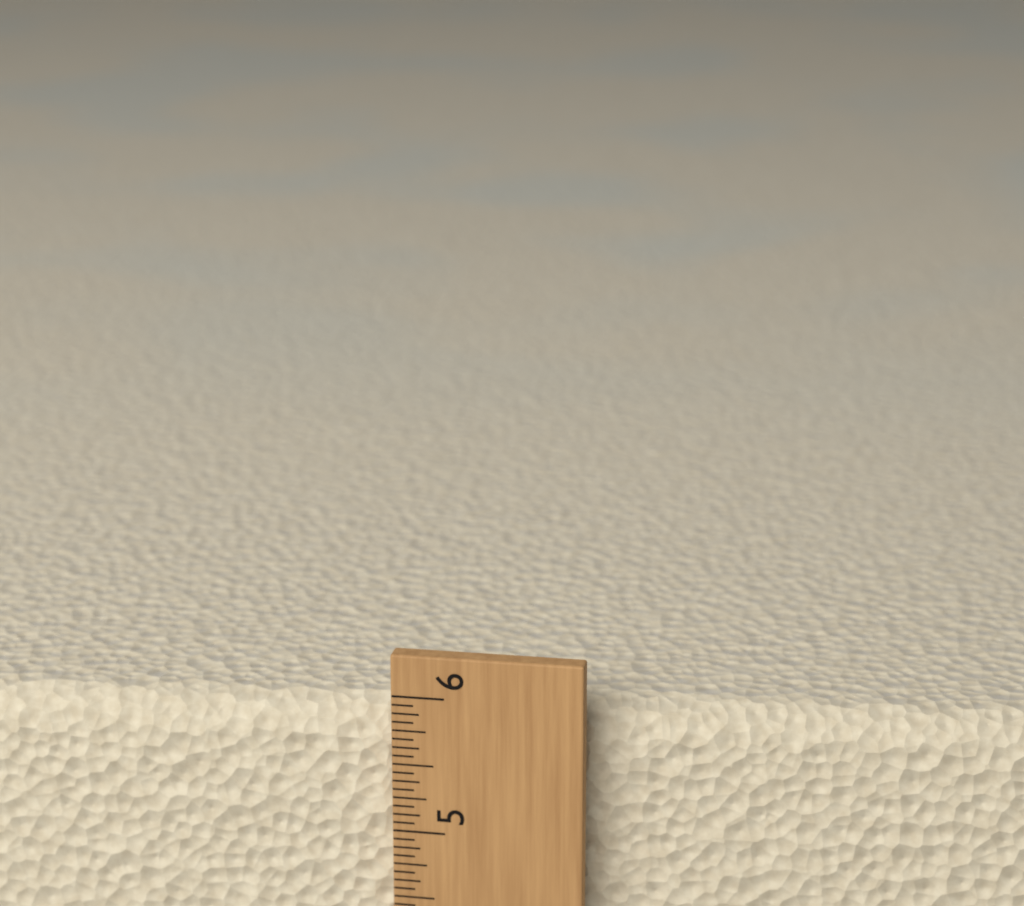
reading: 5.8750 (no unit)
